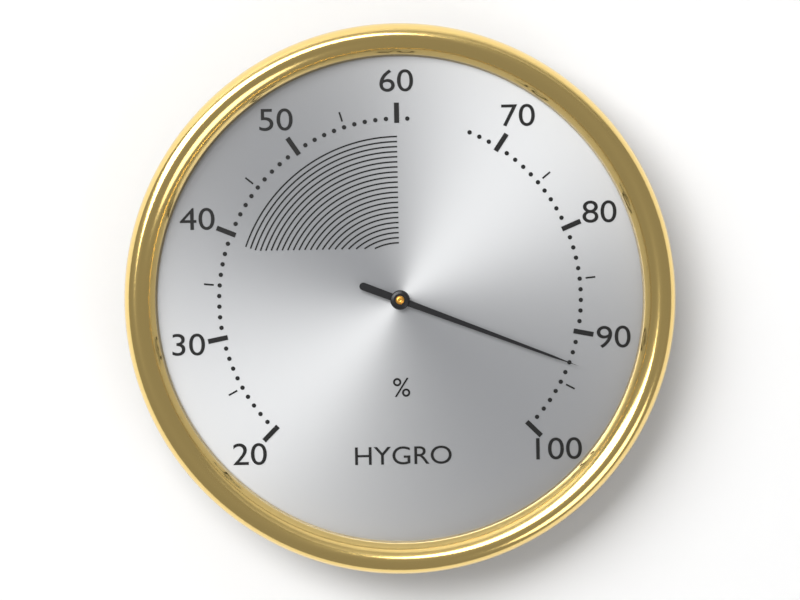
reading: 93 %
